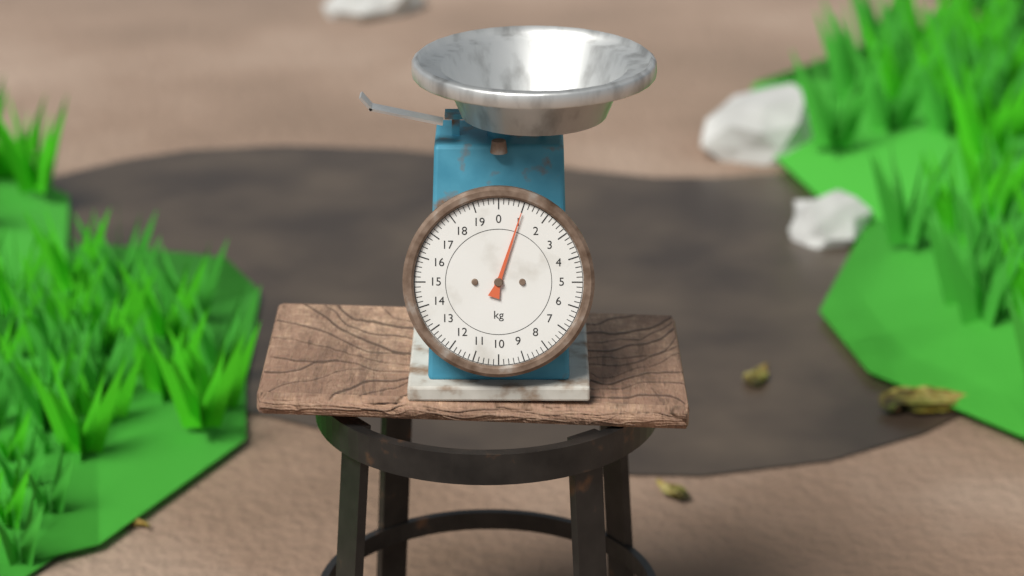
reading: 1.0 kg
